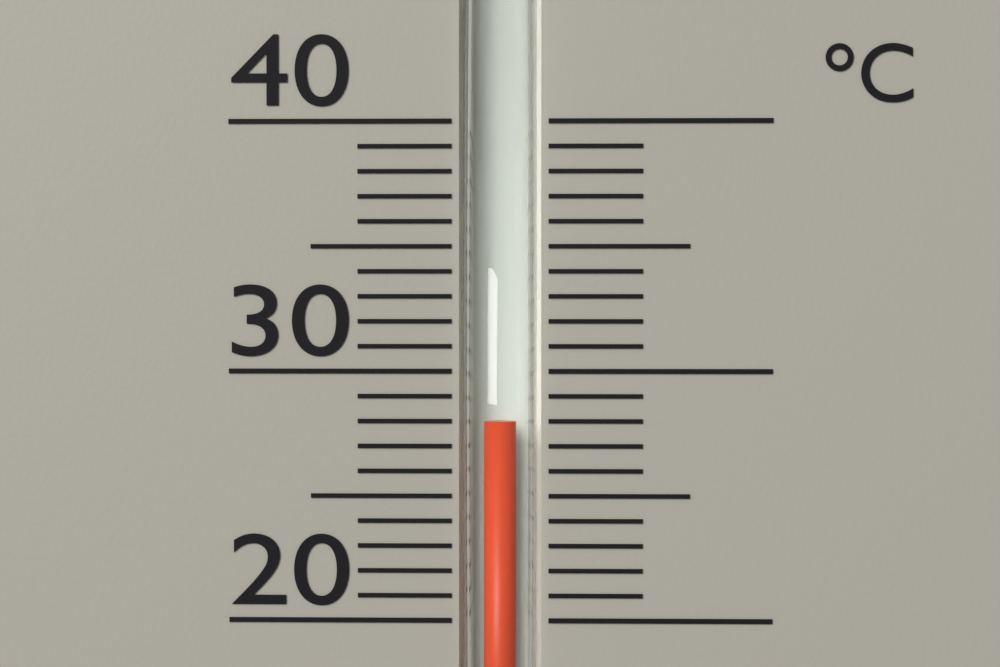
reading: 28 °C
